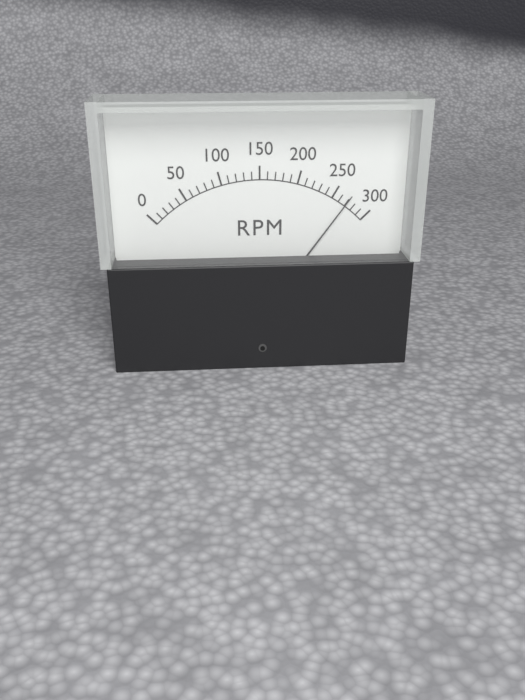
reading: 270 RPM
